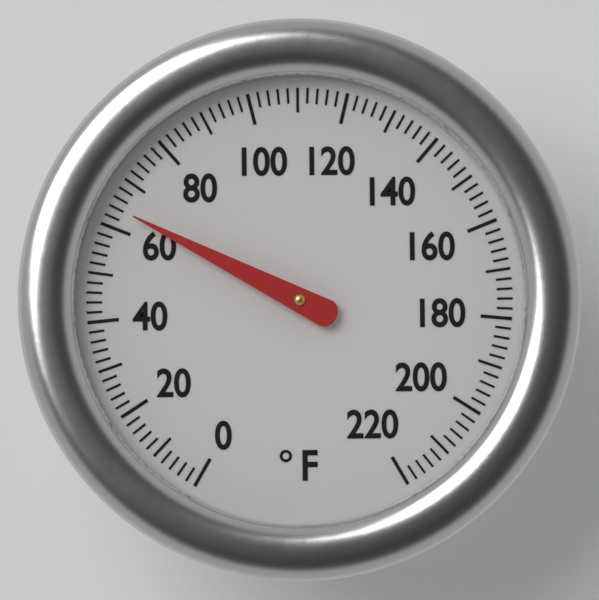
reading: 64 °F
